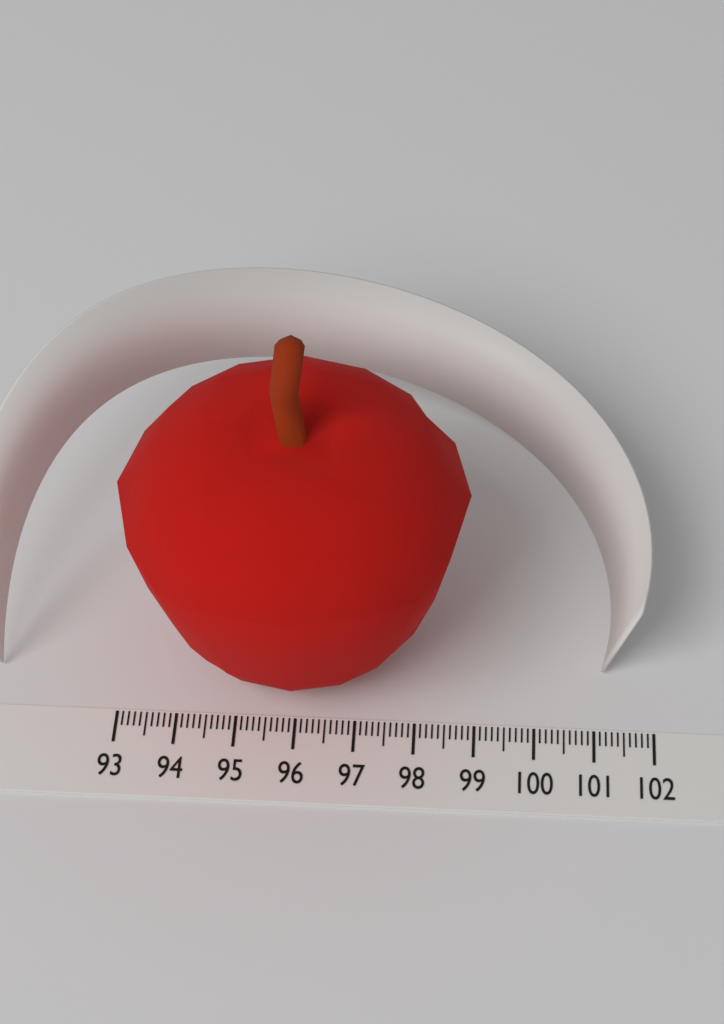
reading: 98.8 (no unit)
